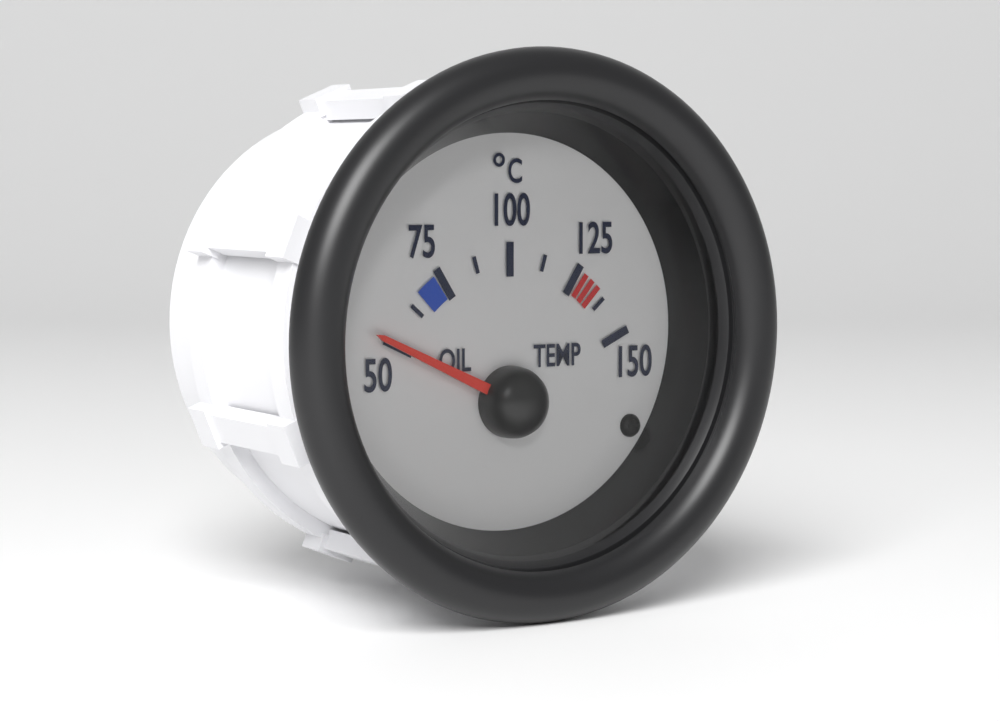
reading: 50.0 °C
